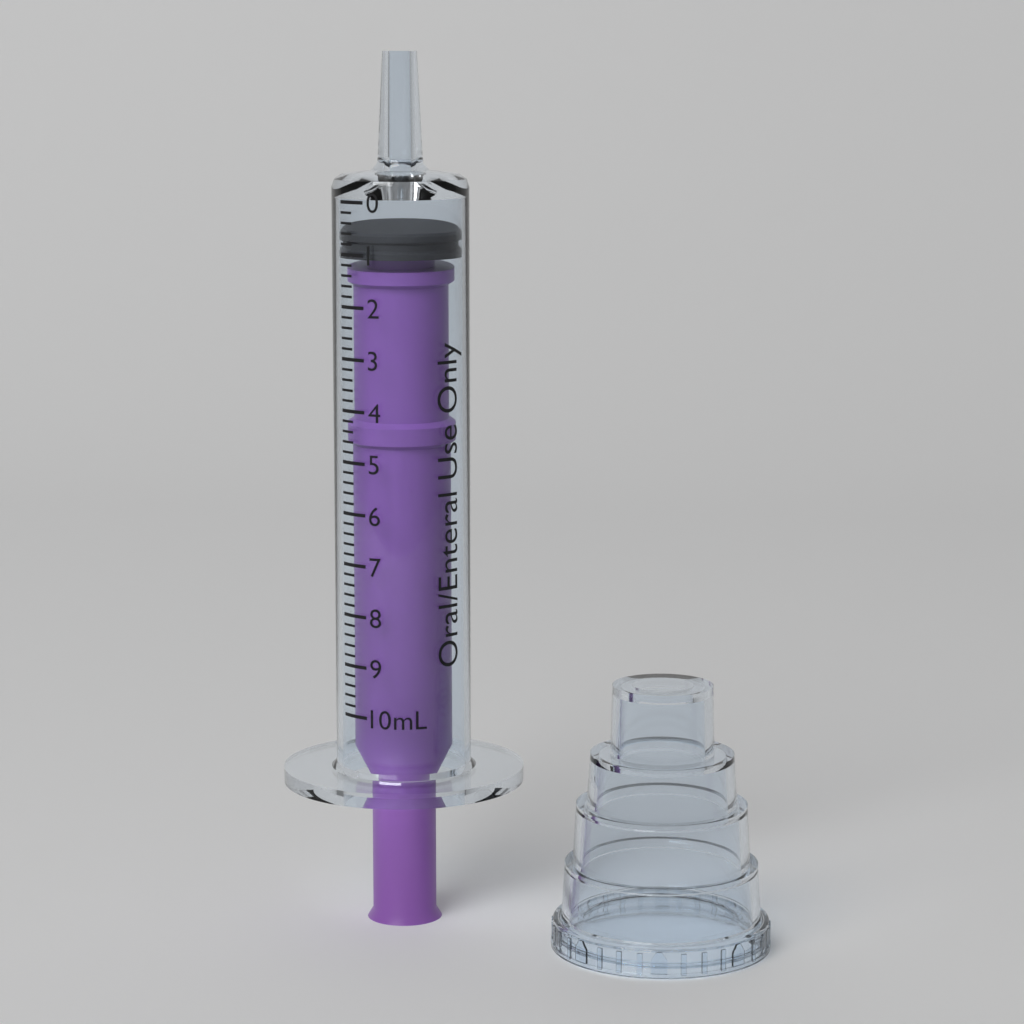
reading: 0.6 mL
